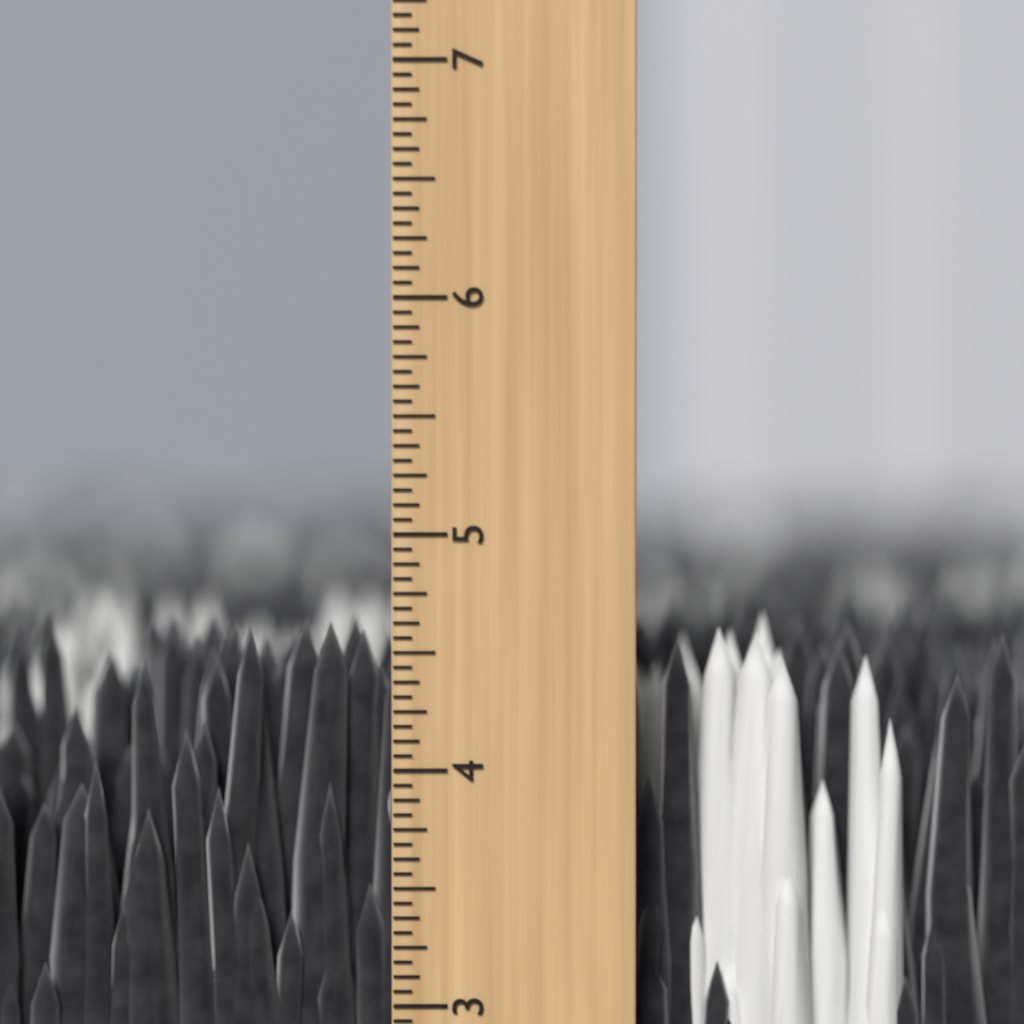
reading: 4.6250 inch
